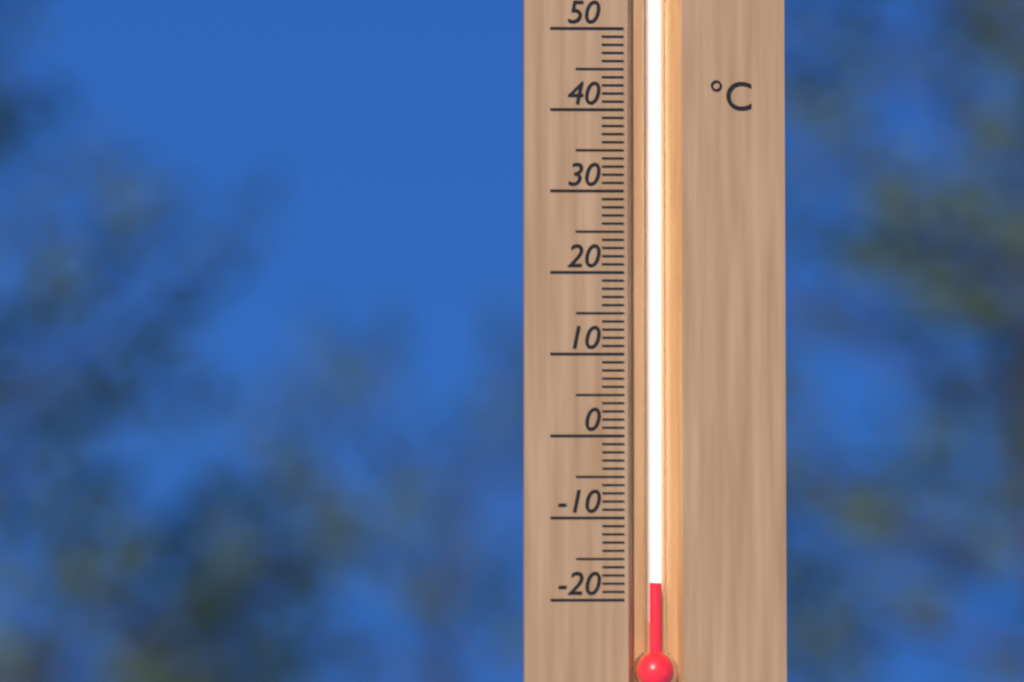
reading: -18 °C
